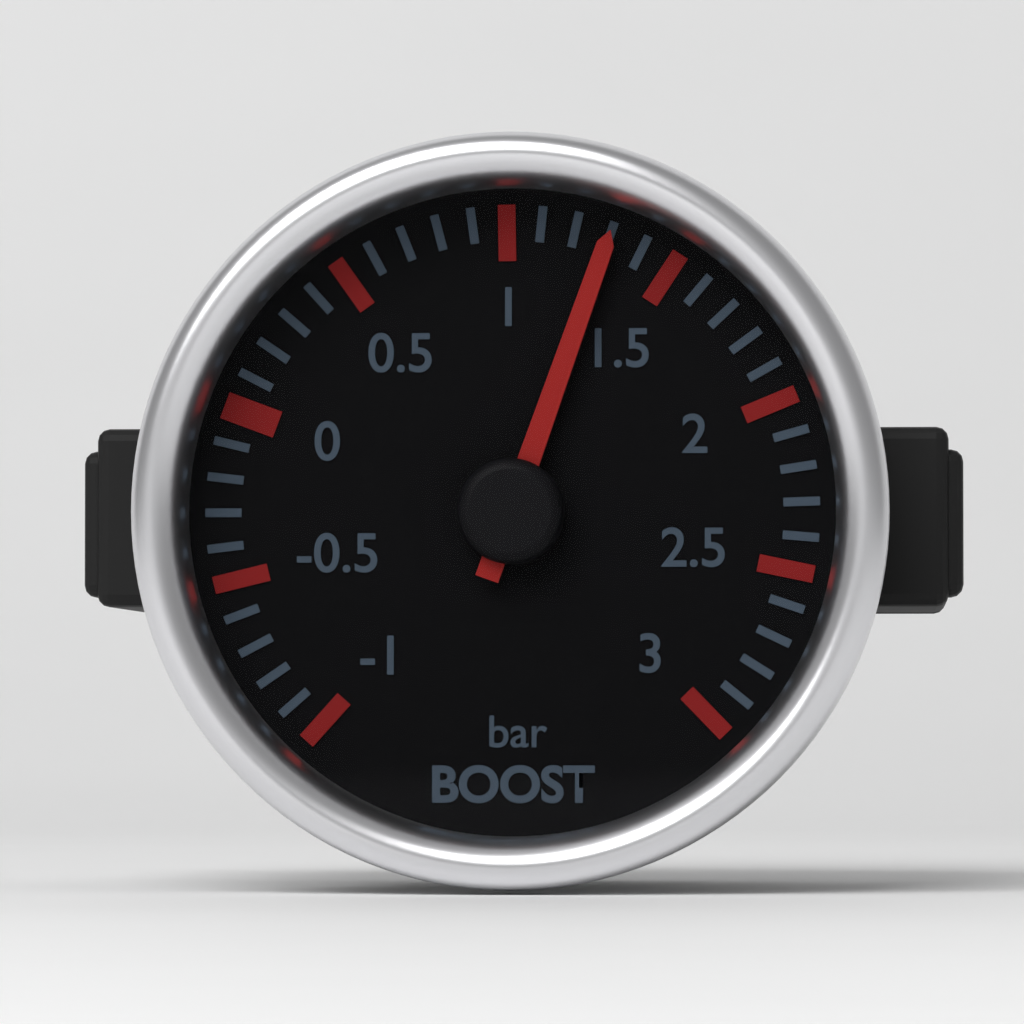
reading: 1.3 bar
